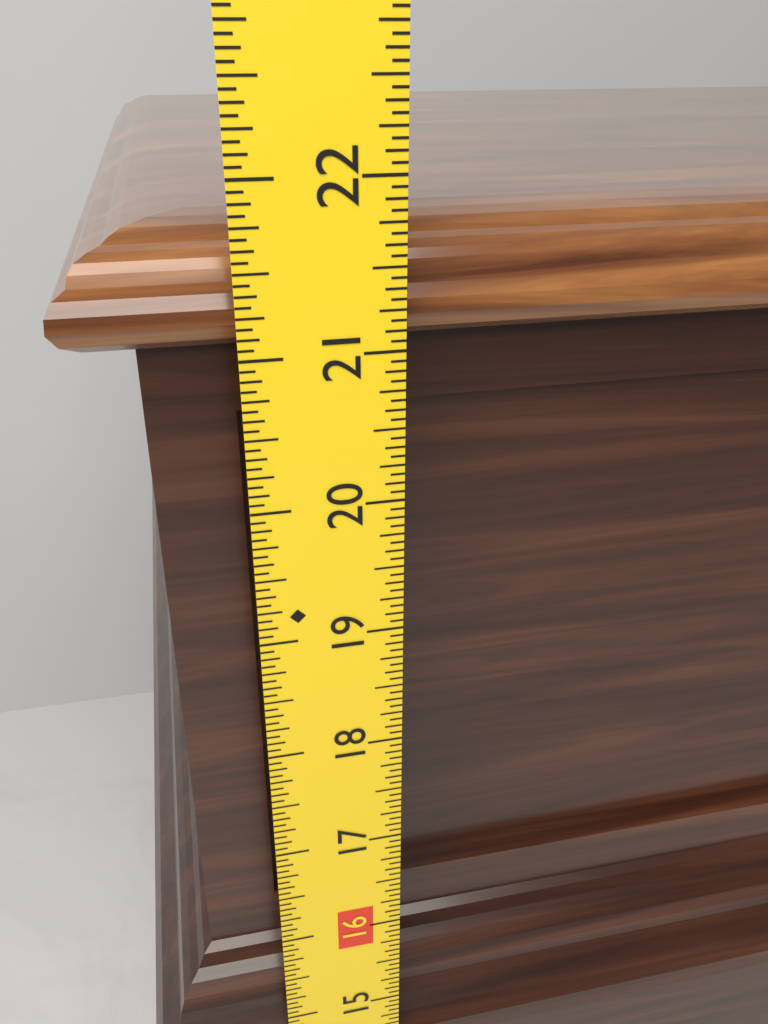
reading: 21.6875 in
